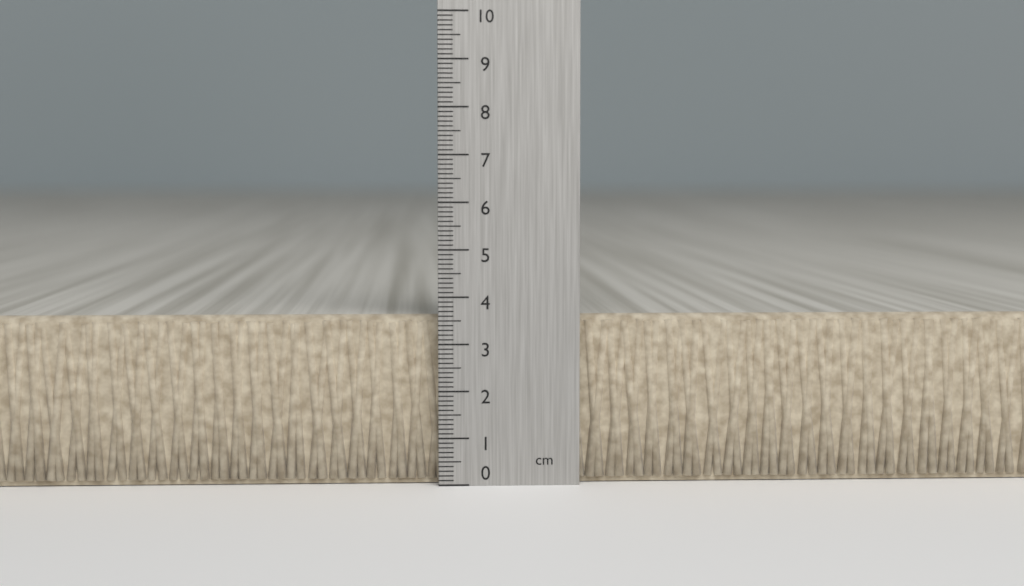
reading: 3.6 cm
